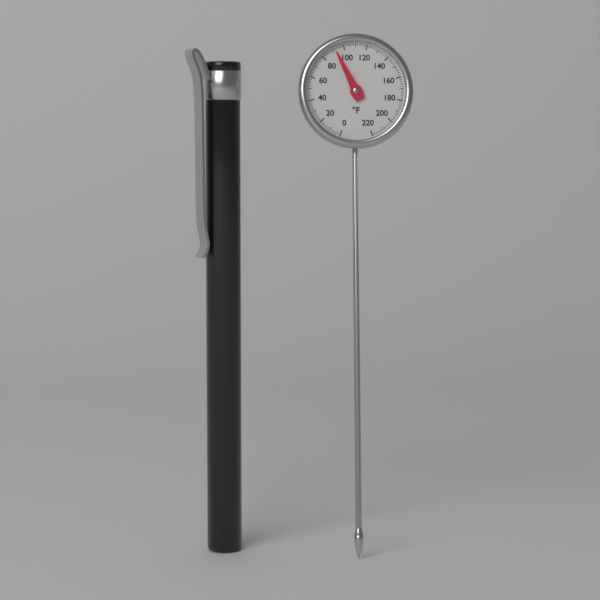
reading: 92 °F
